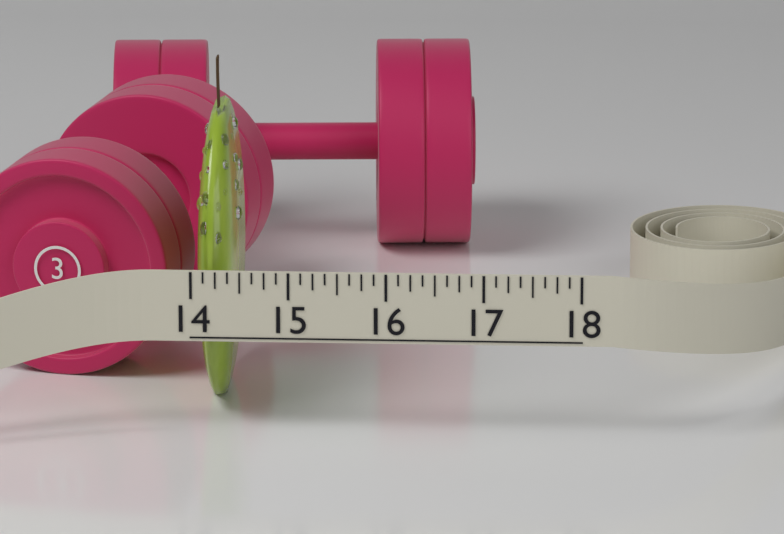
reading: 14.375 (no unit)
